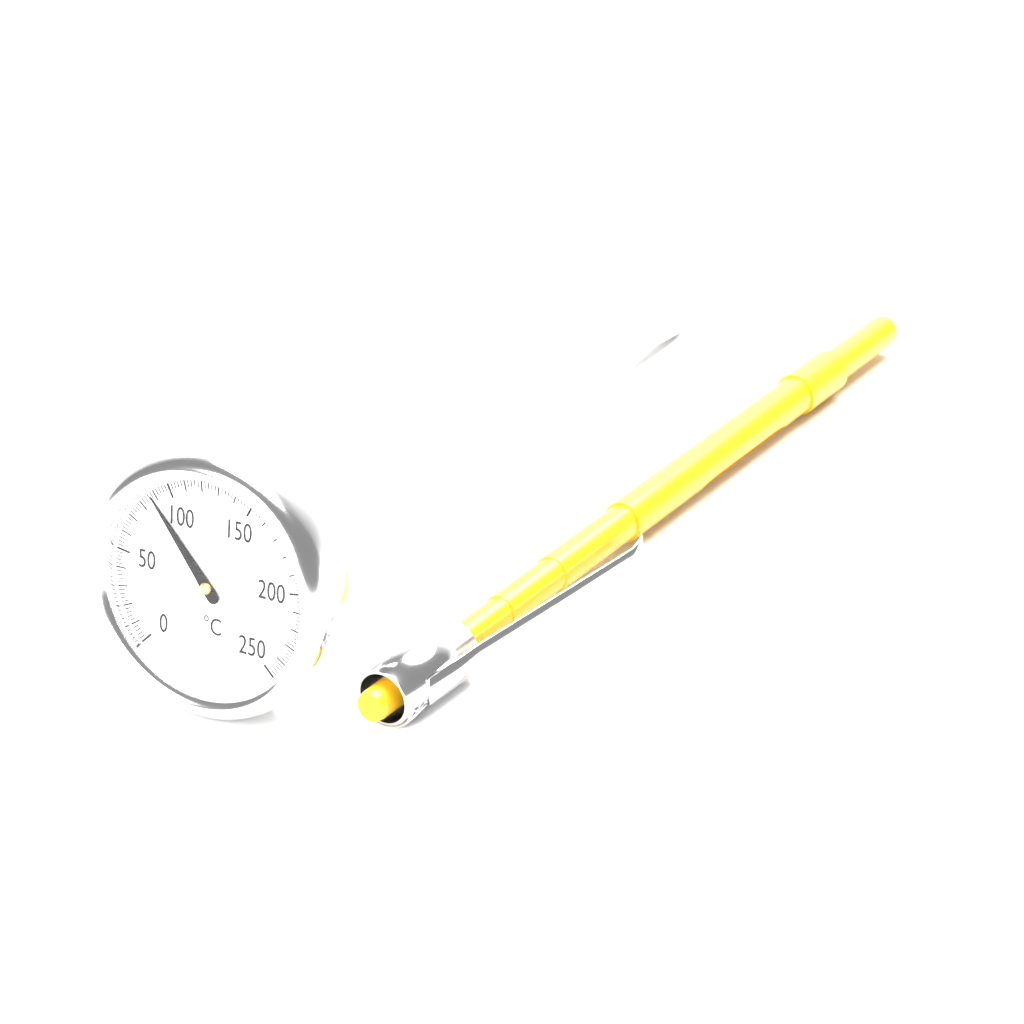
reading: 88 °C
